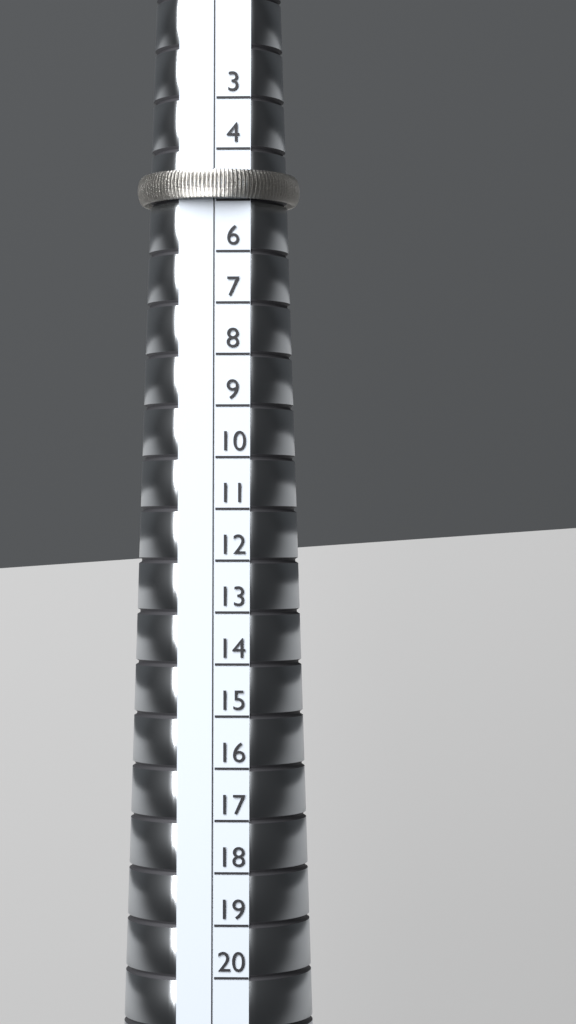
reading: 5 (no unit)
